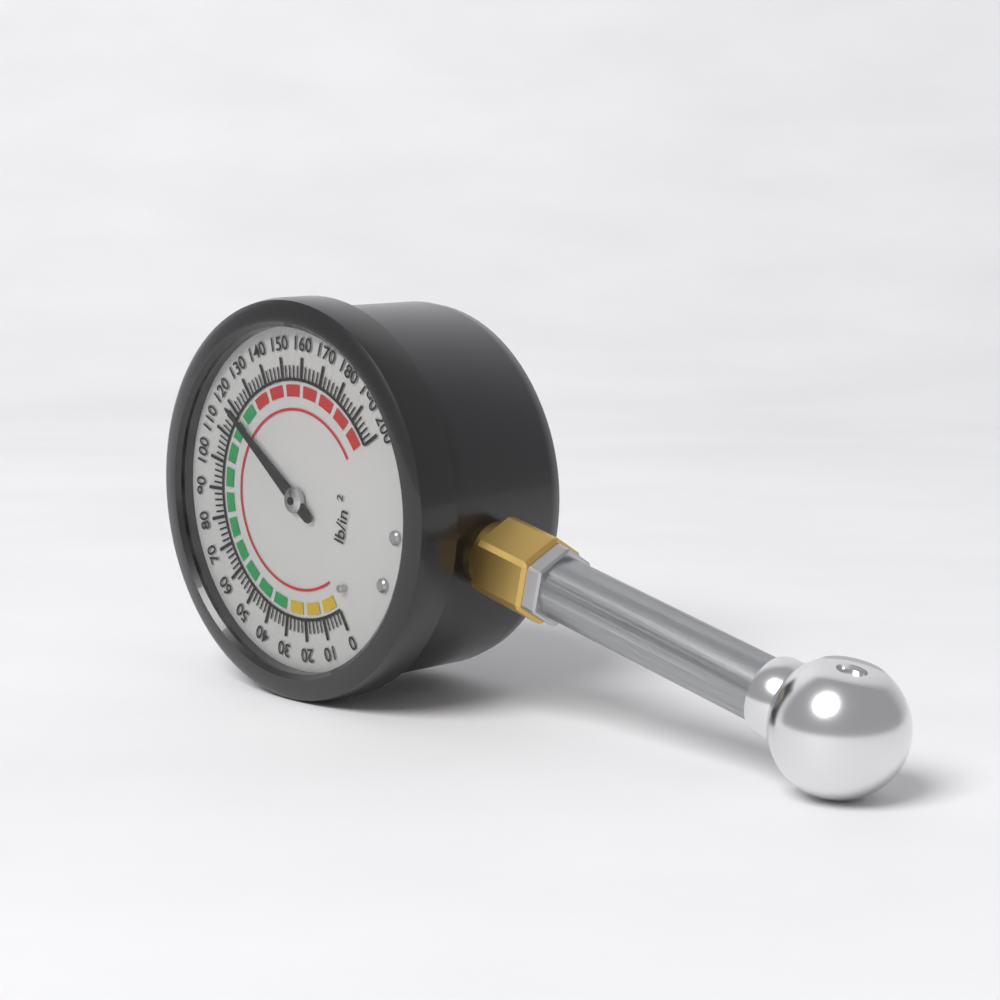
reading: 118 psi
